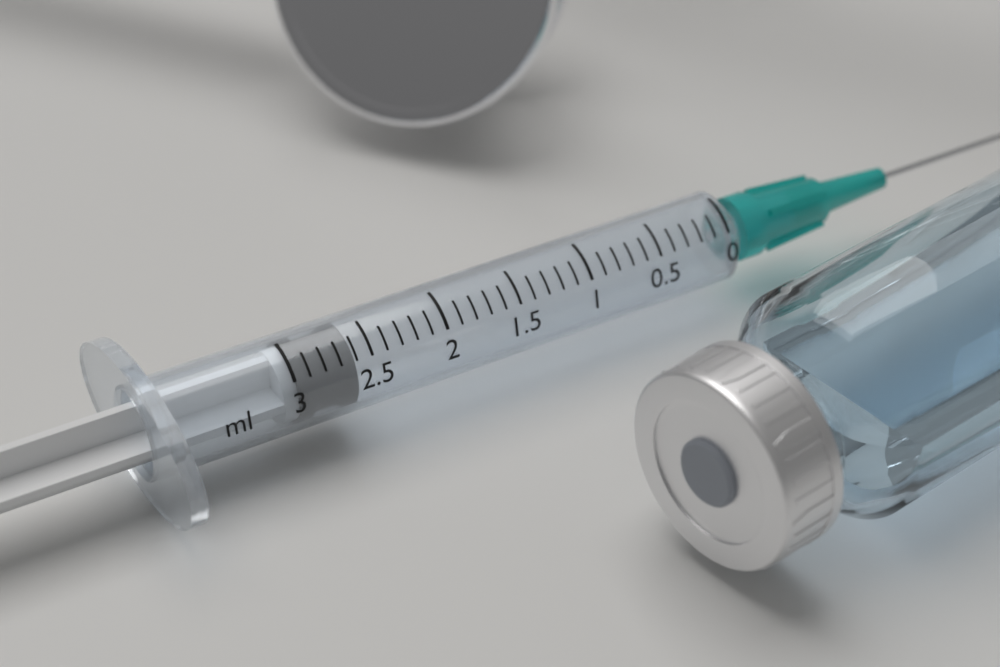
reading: 2.6 ml
